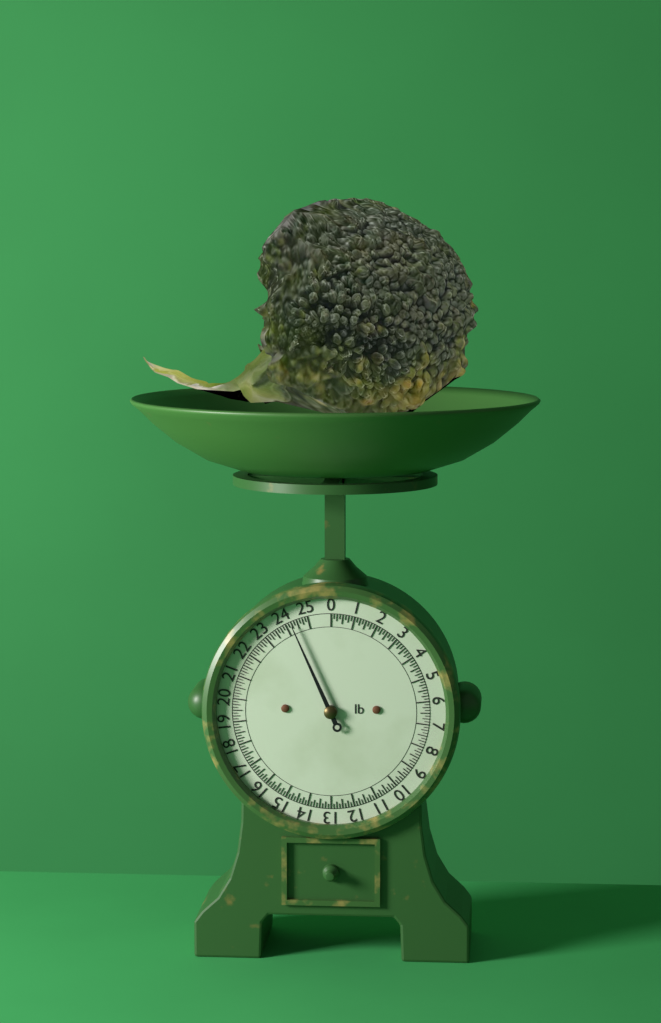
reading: 24.250 lb
